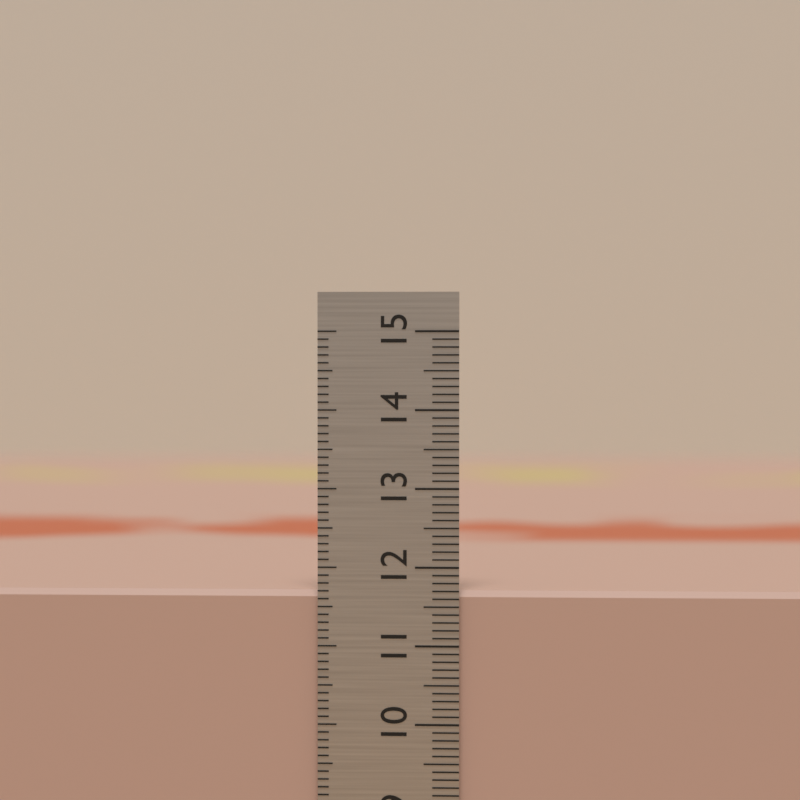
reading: 11.7 cm
